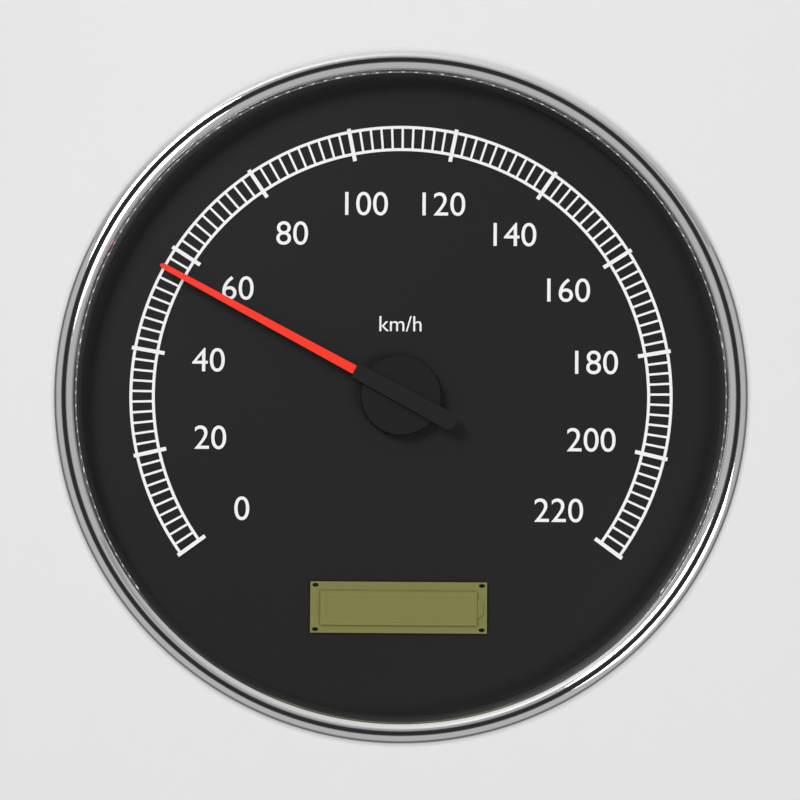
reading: 56 km/h
